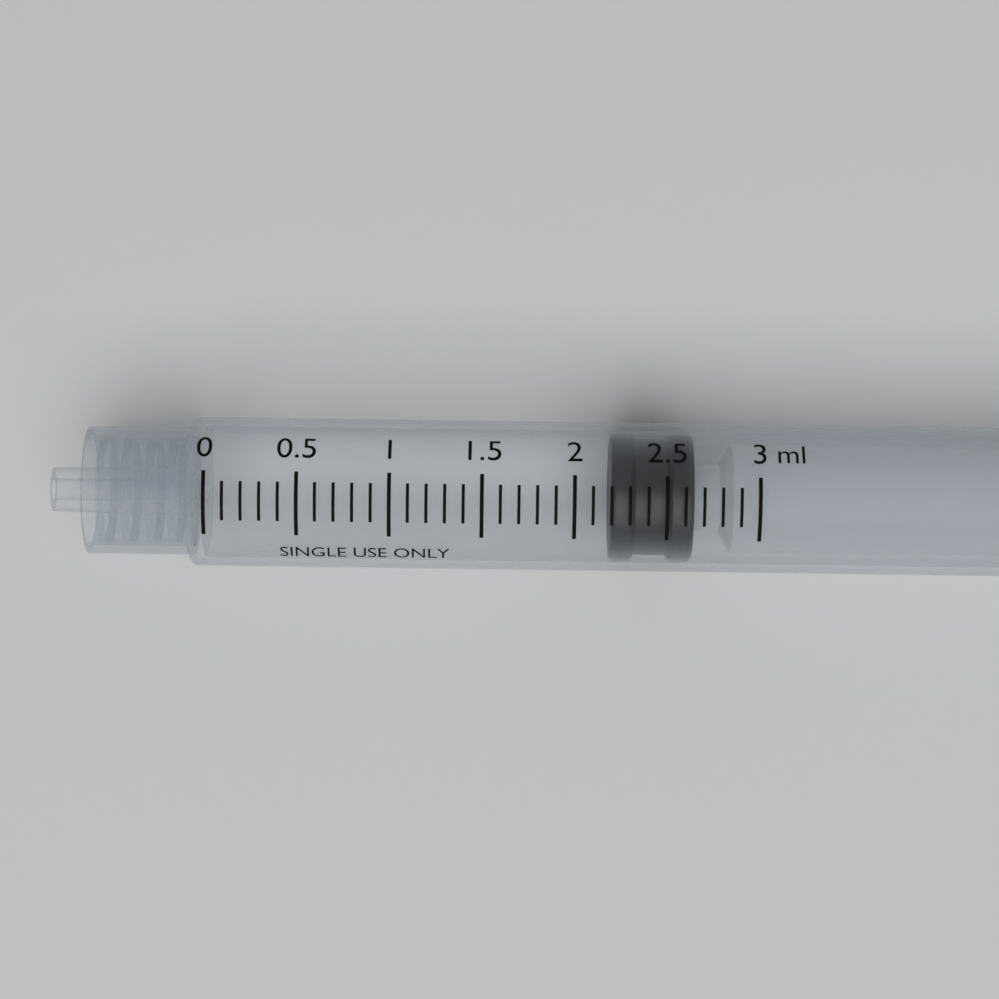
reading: 2.2 ml
